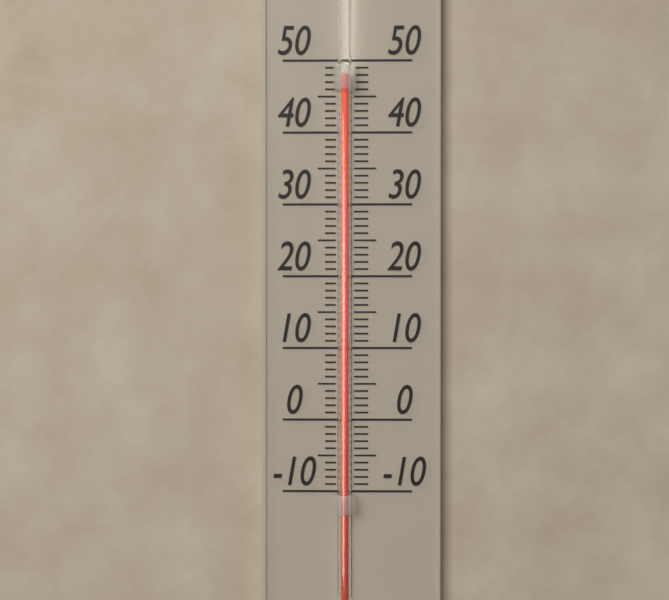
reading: 48 (no unit)
